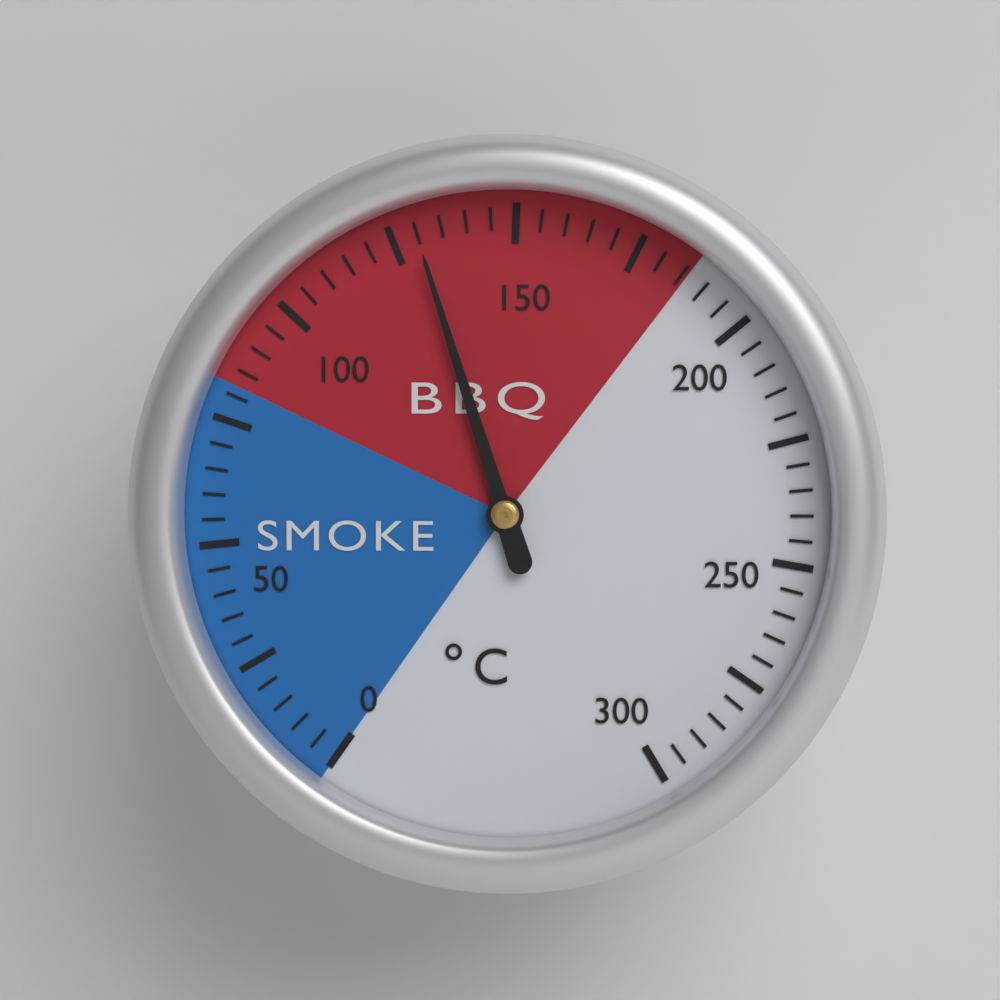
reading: 130 °C
